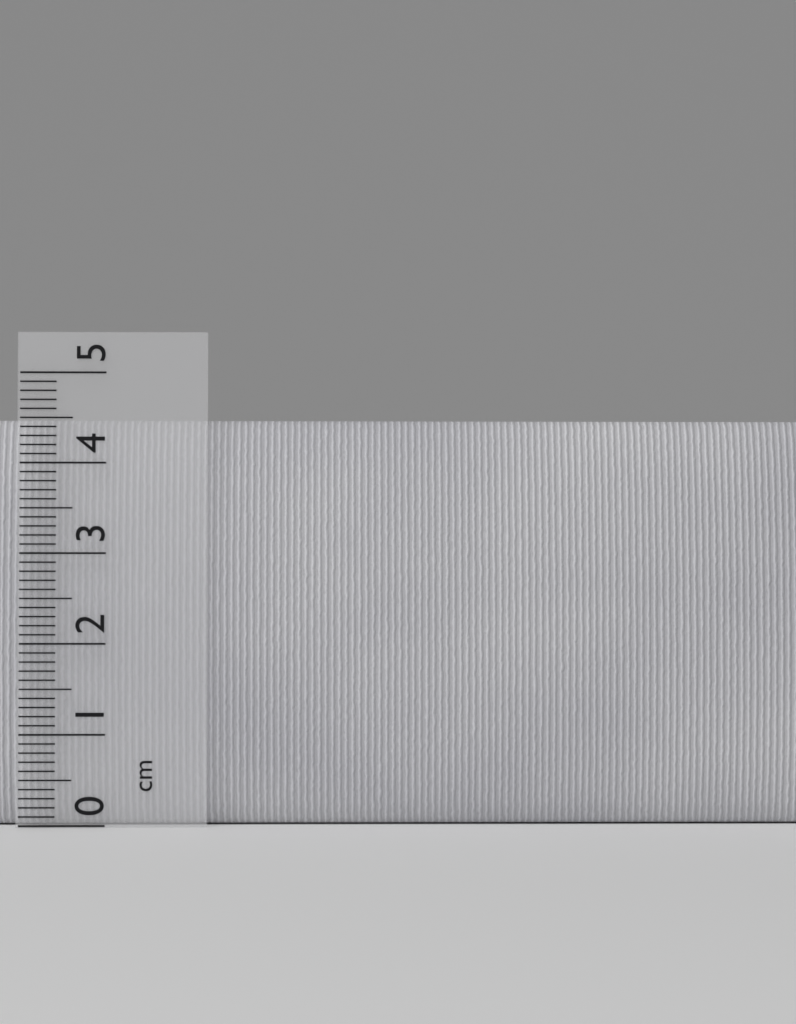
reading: 4.5 cm
